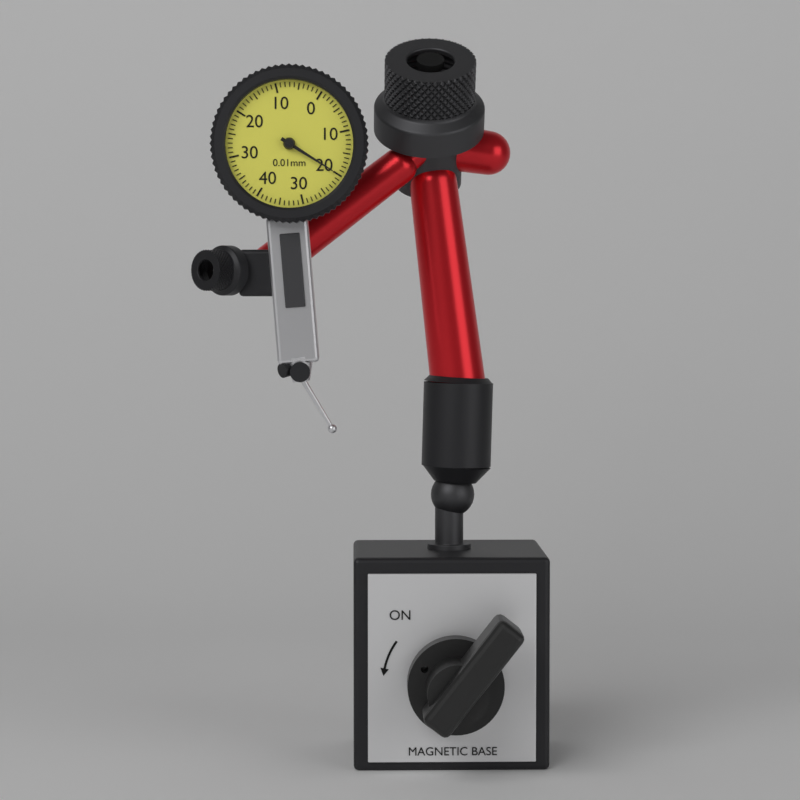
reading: 0.20 mm
